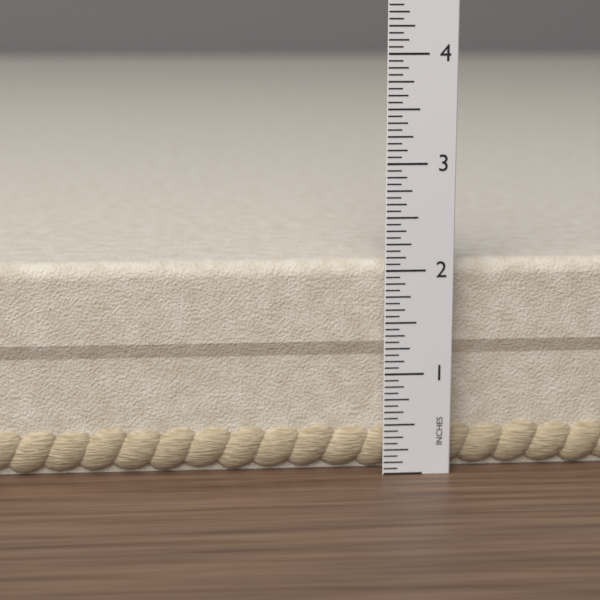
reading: 2.0625 in
